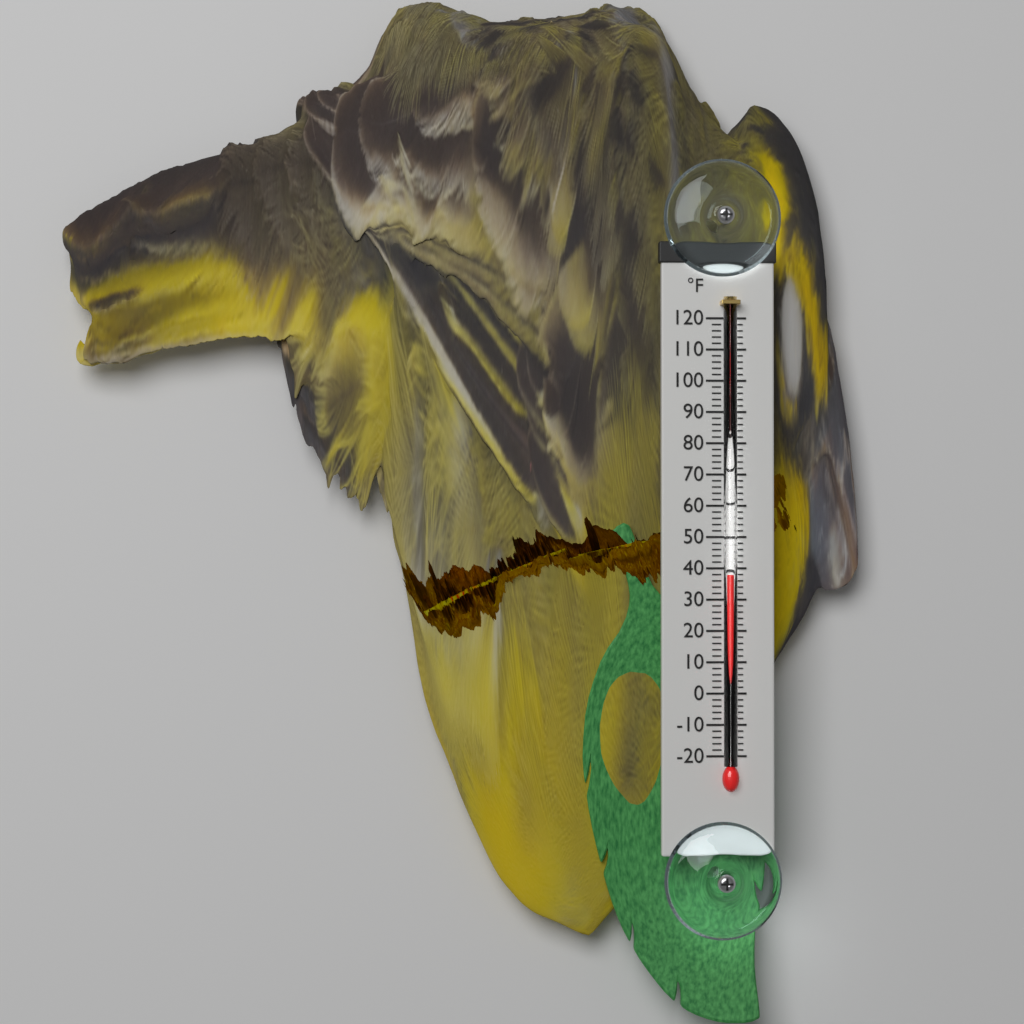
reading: 38 °F
